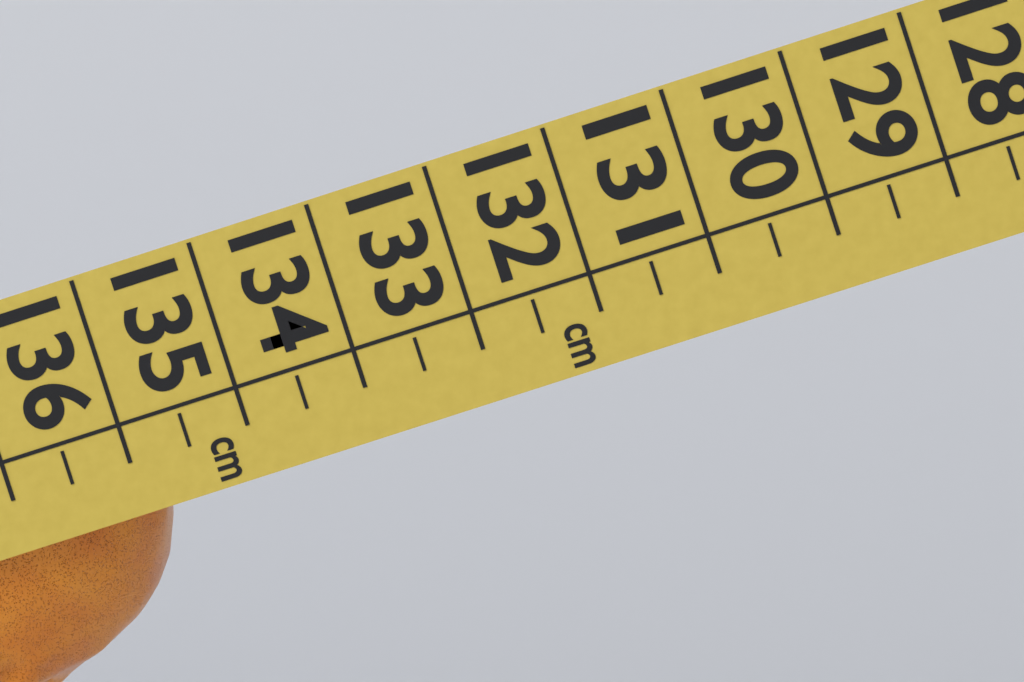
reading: 136.0 cm
